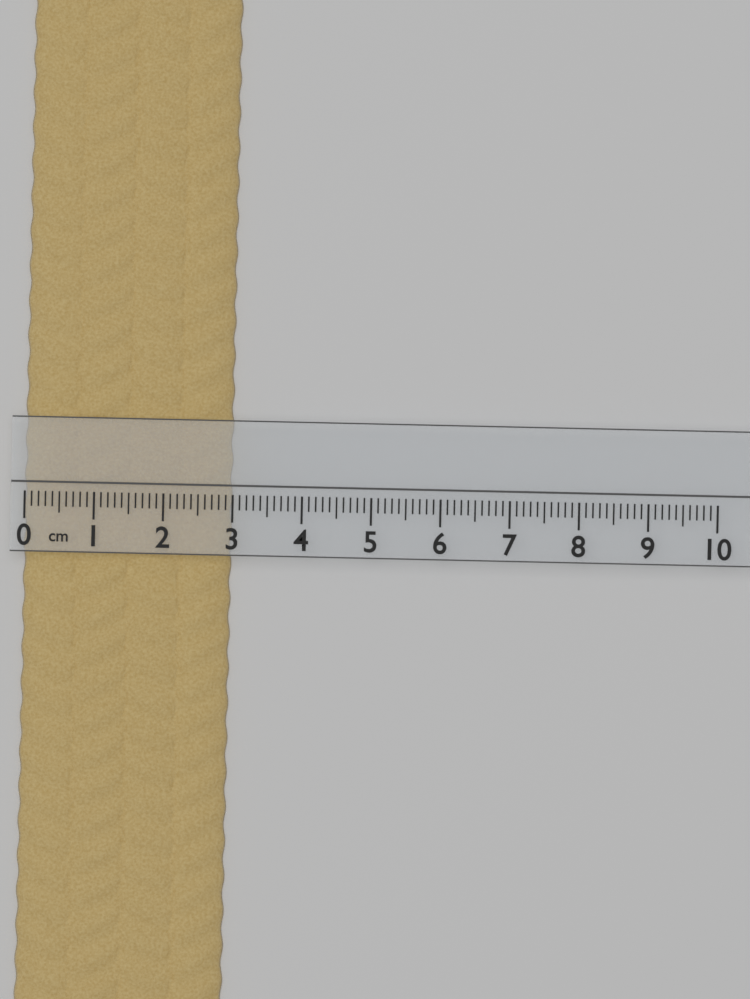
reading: 3.0 cm
